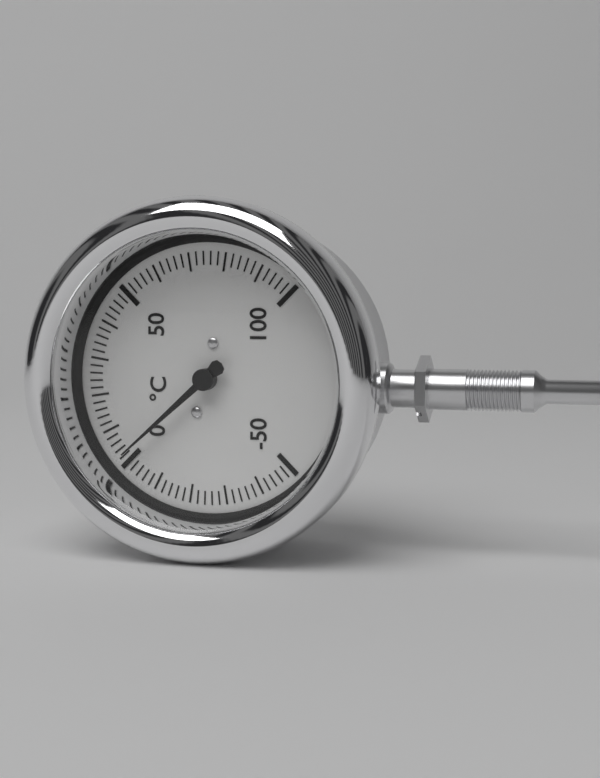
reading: 2 °C
